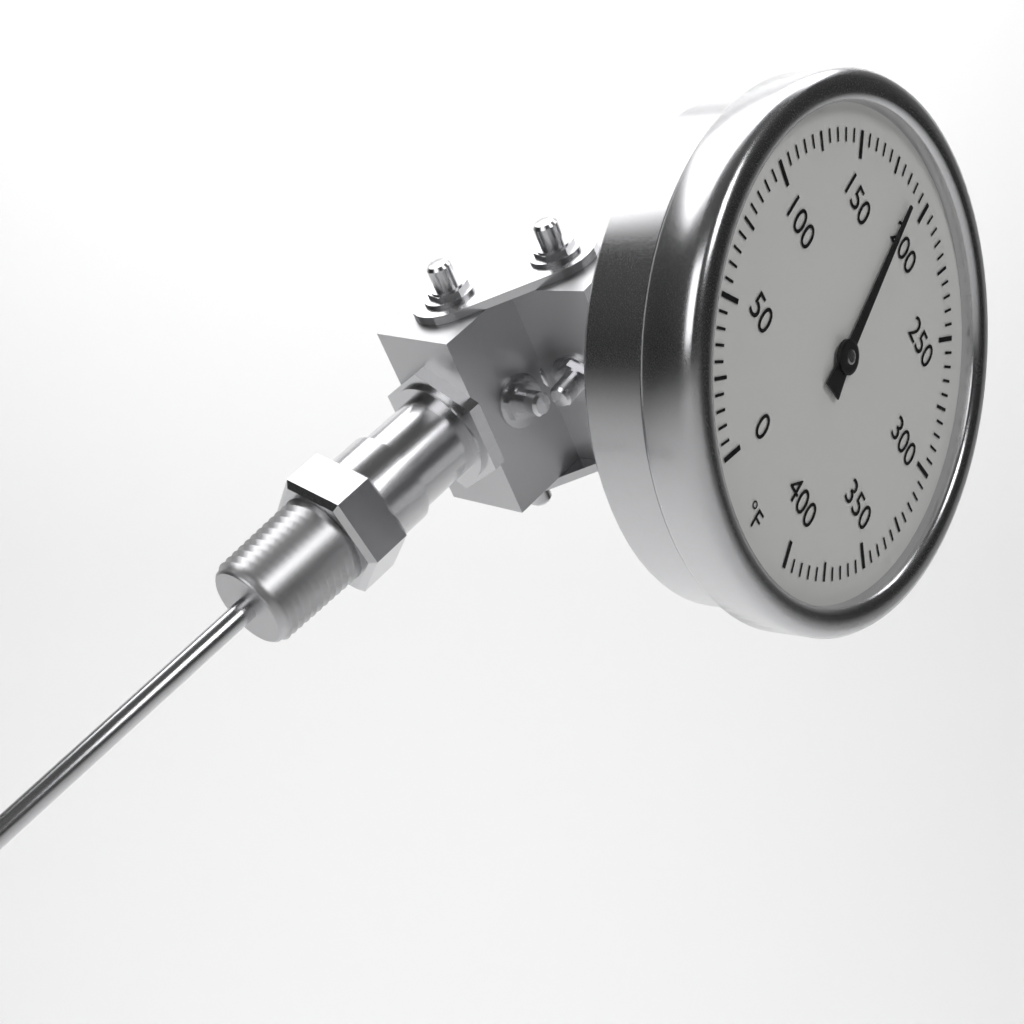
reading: 190 °F
